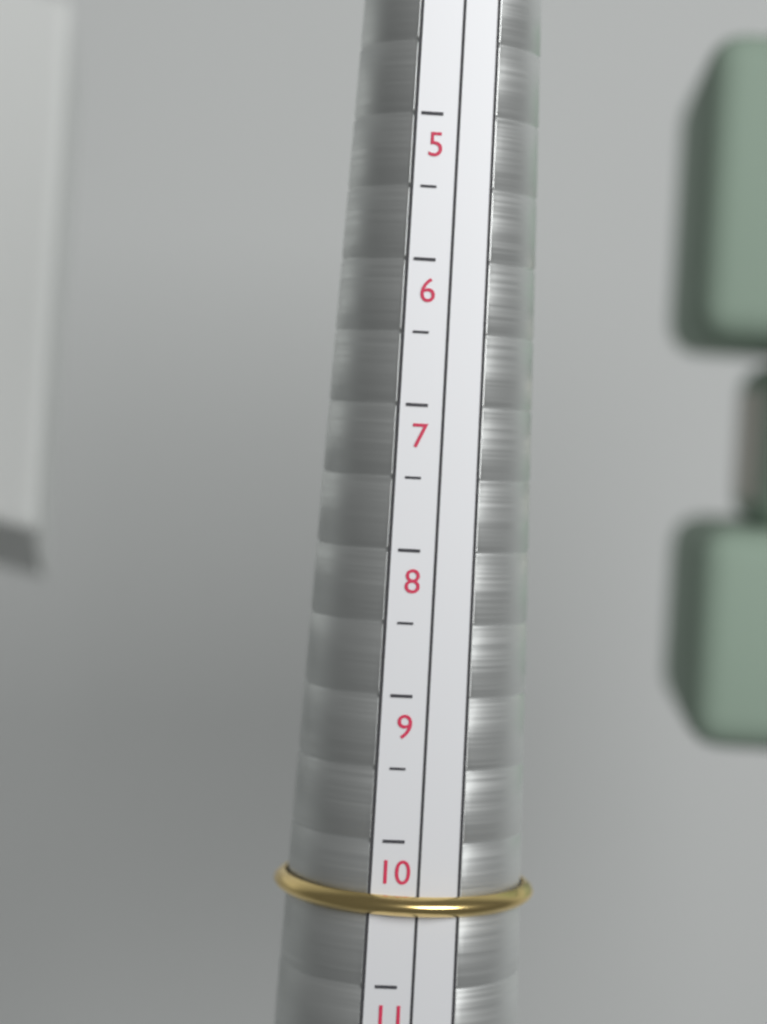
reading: 10.5 (no unit)
